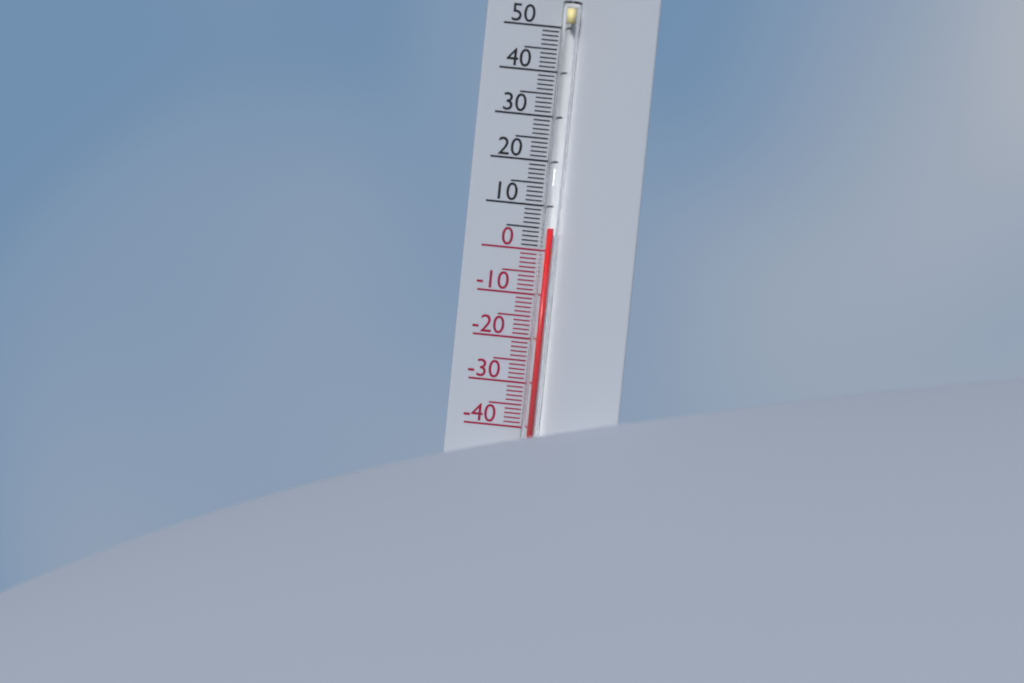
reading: 5 °C
